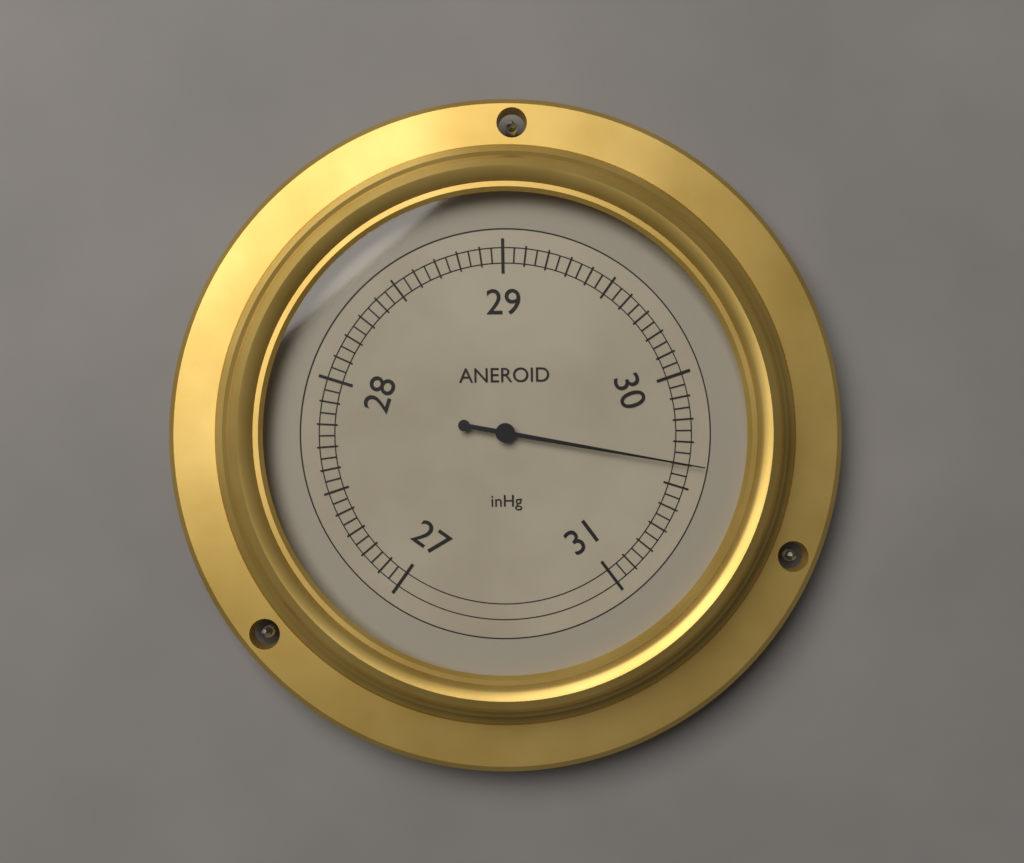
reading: 30.40 inHg
